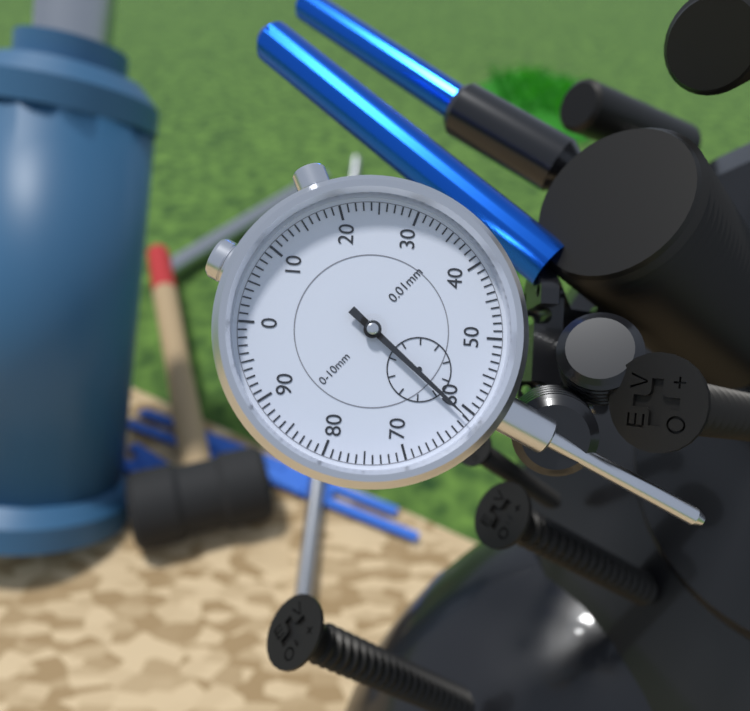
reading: 0.61 mm
